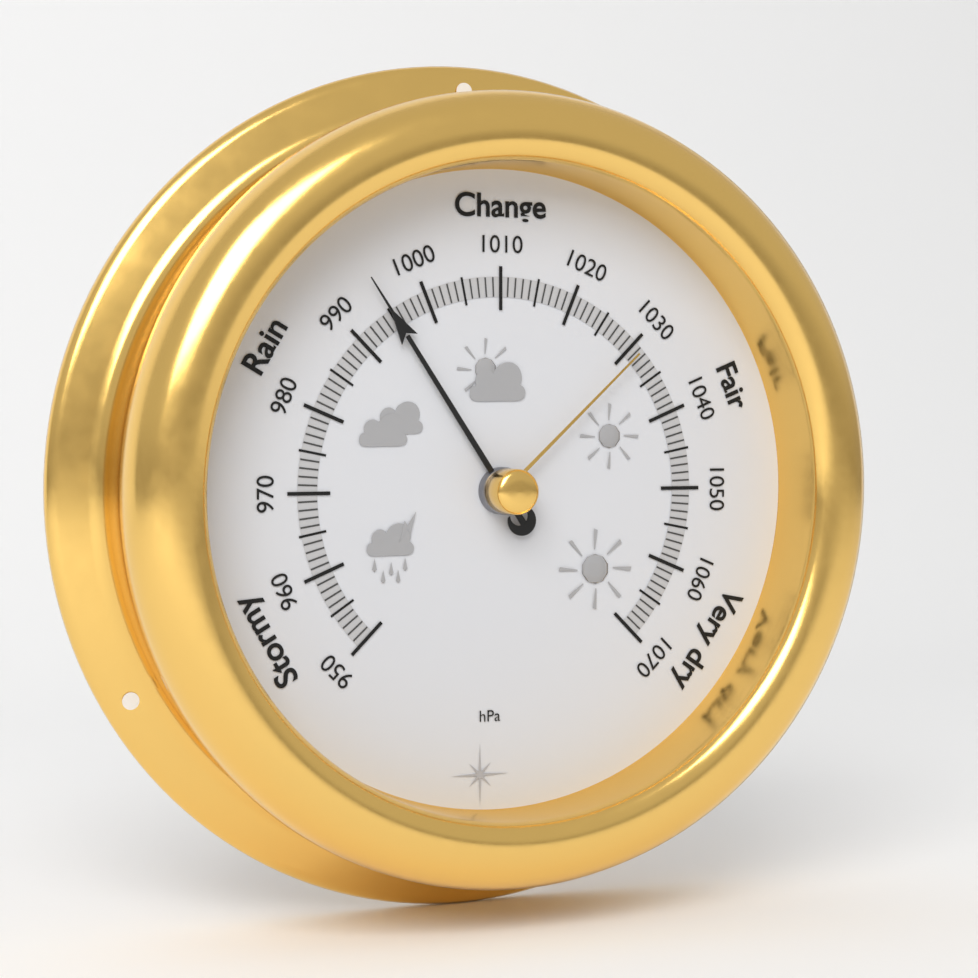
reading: 995 hPa
